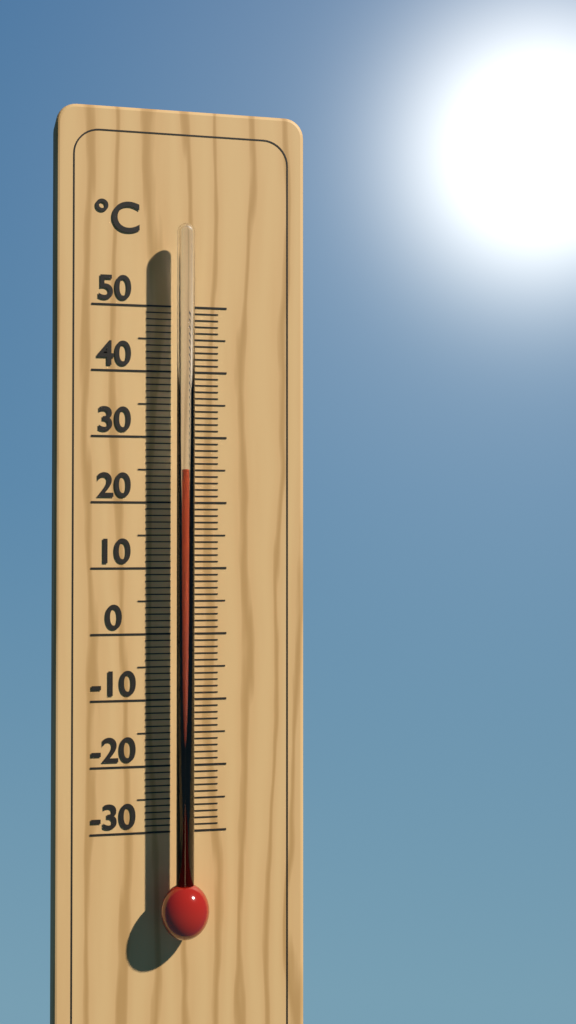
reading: 25 °C
